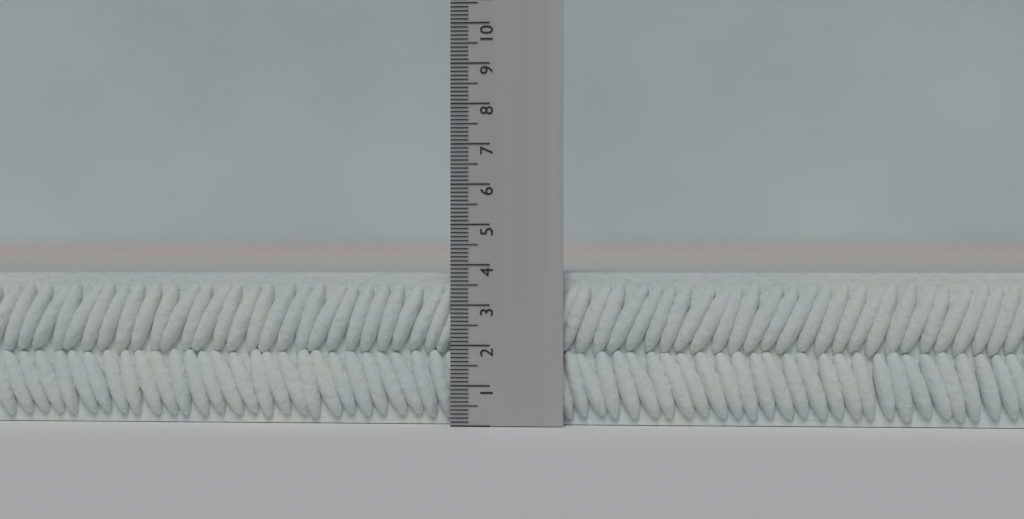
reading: 3.8 (no unit)
